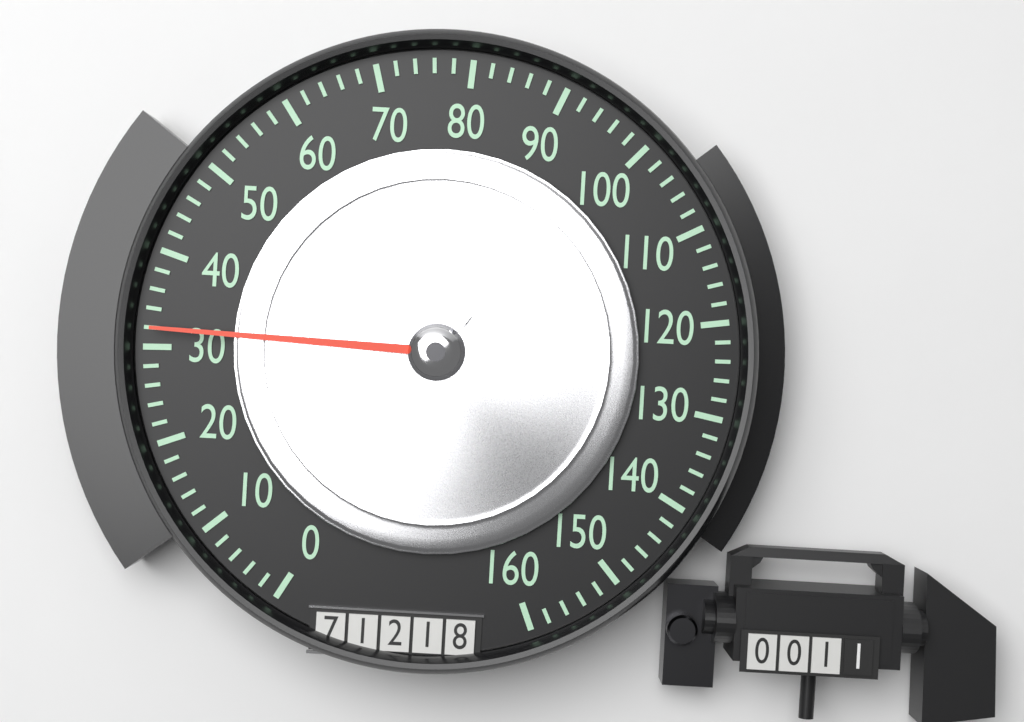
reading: 32 (no unit)
